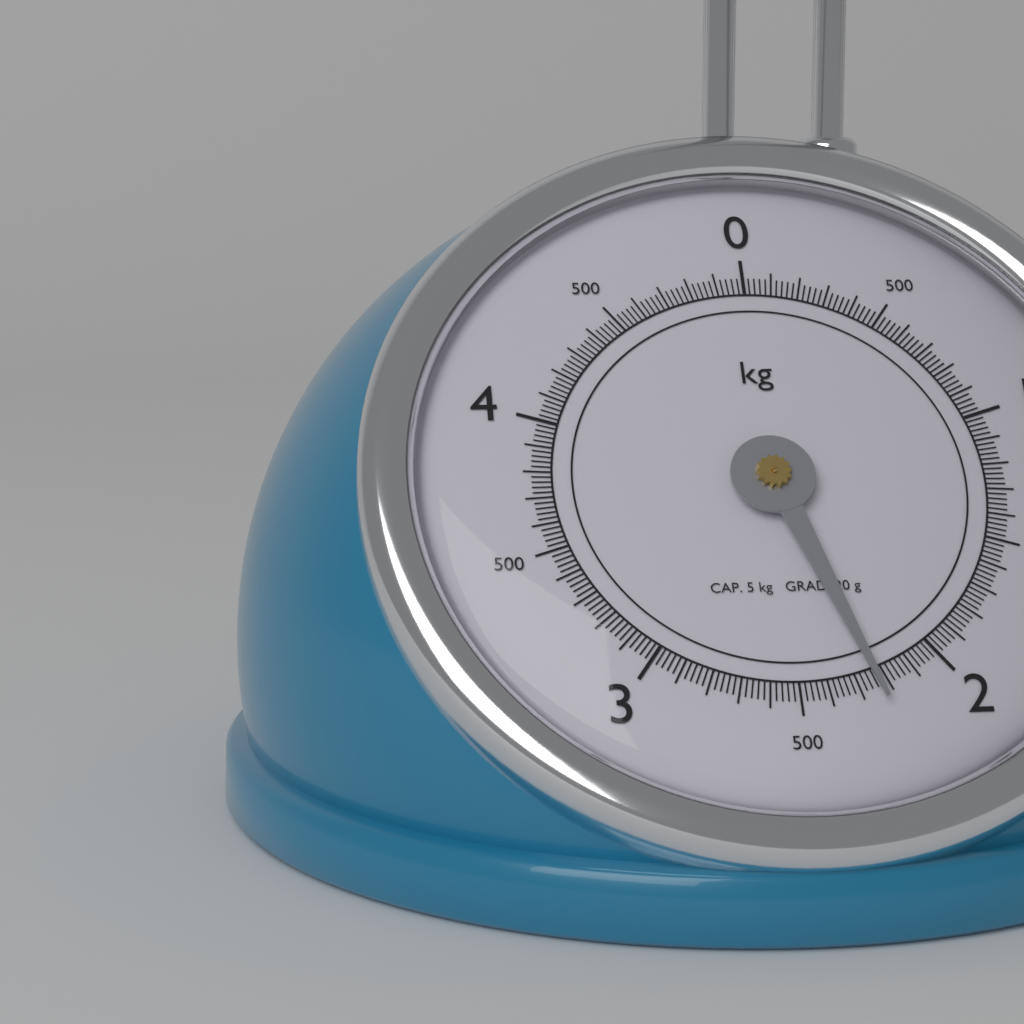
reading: 2.24 kg
